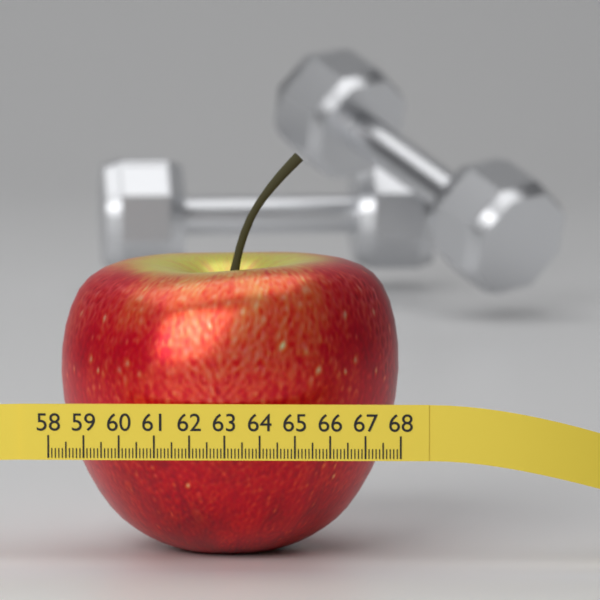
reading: 67.9 (no unit)
